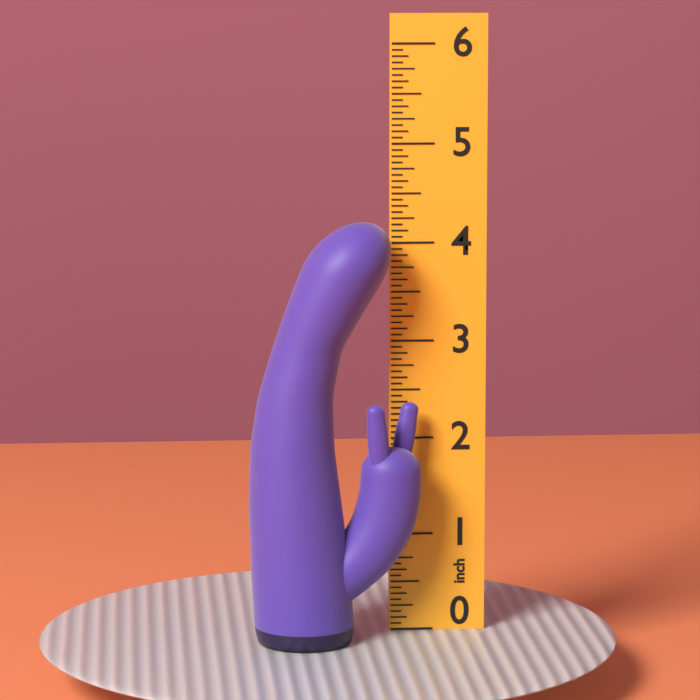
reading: 4.2500 inch
